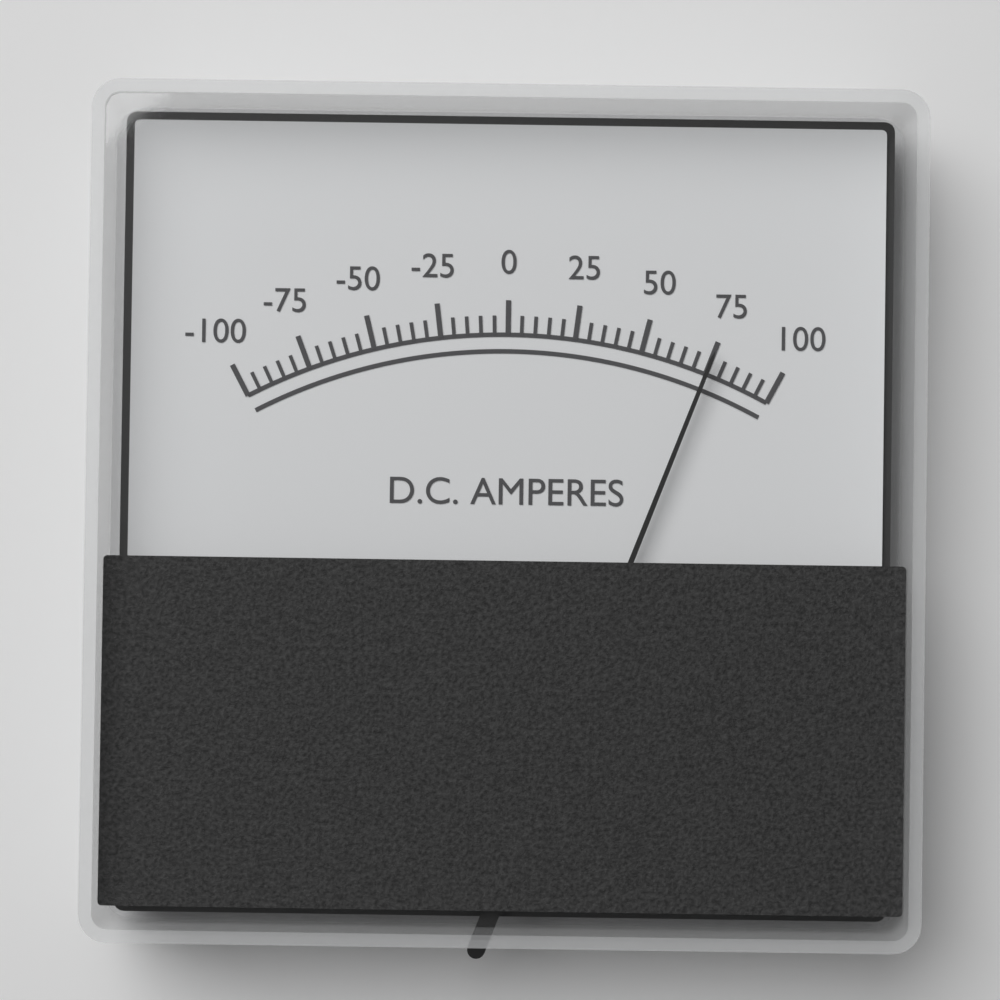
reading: 75 A
